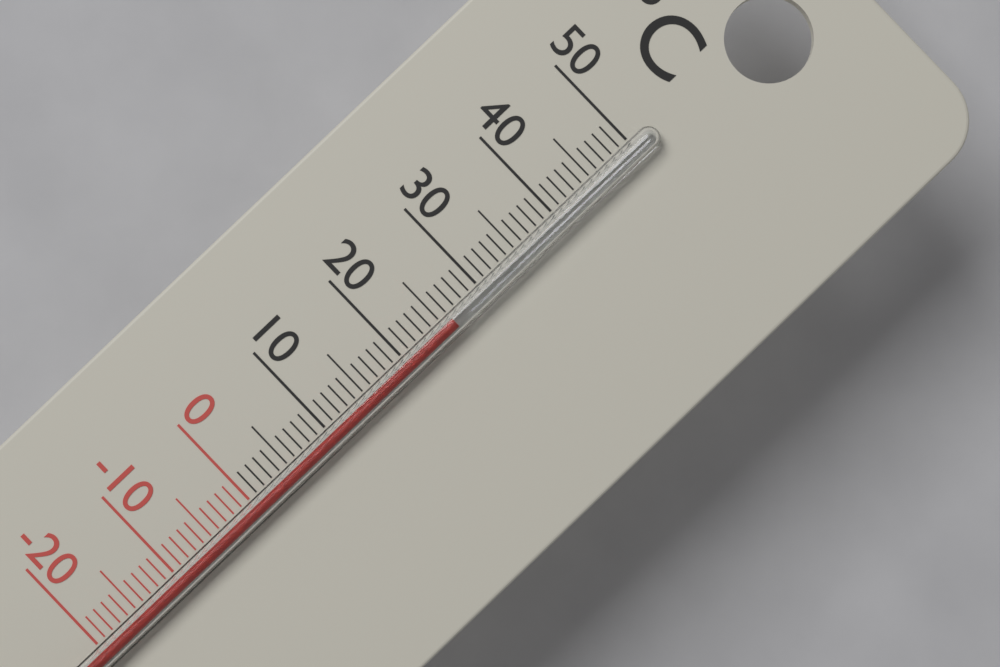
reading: 26 °C
